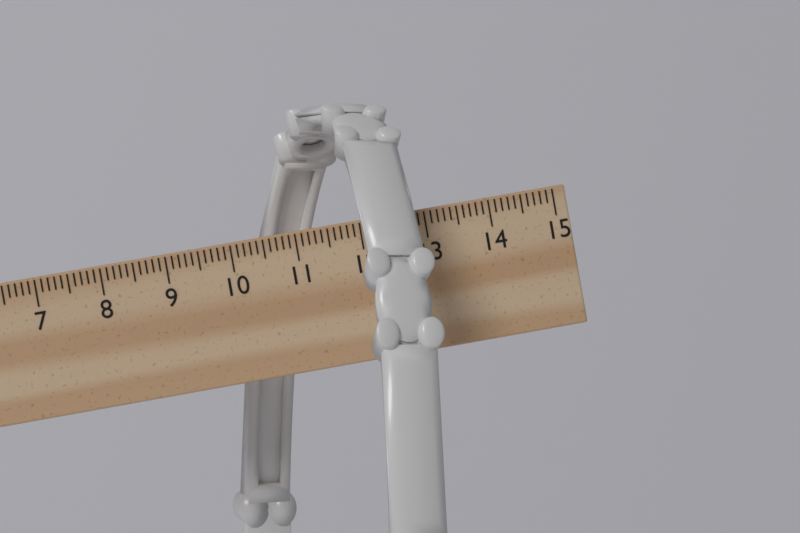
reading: 12.9 cm
